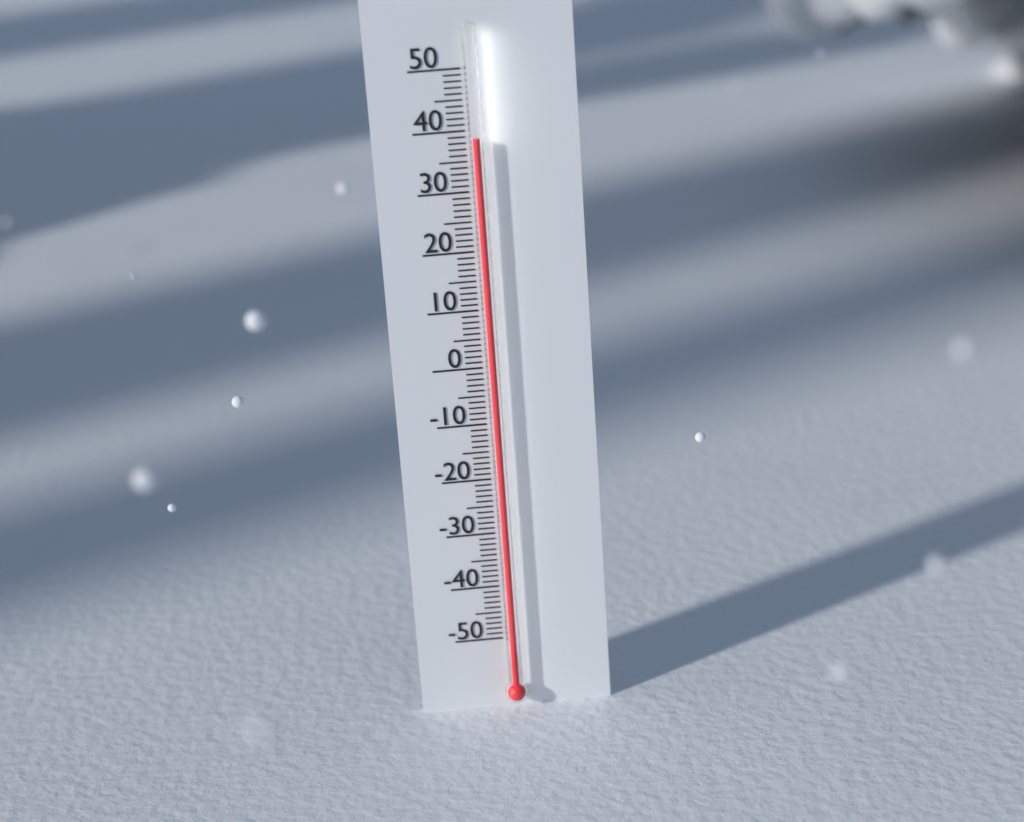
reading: 39 (no unit)
